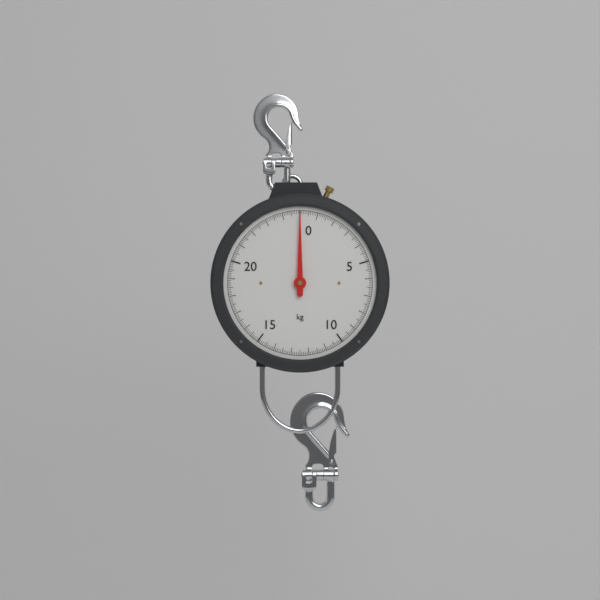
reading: 0.0 kg
